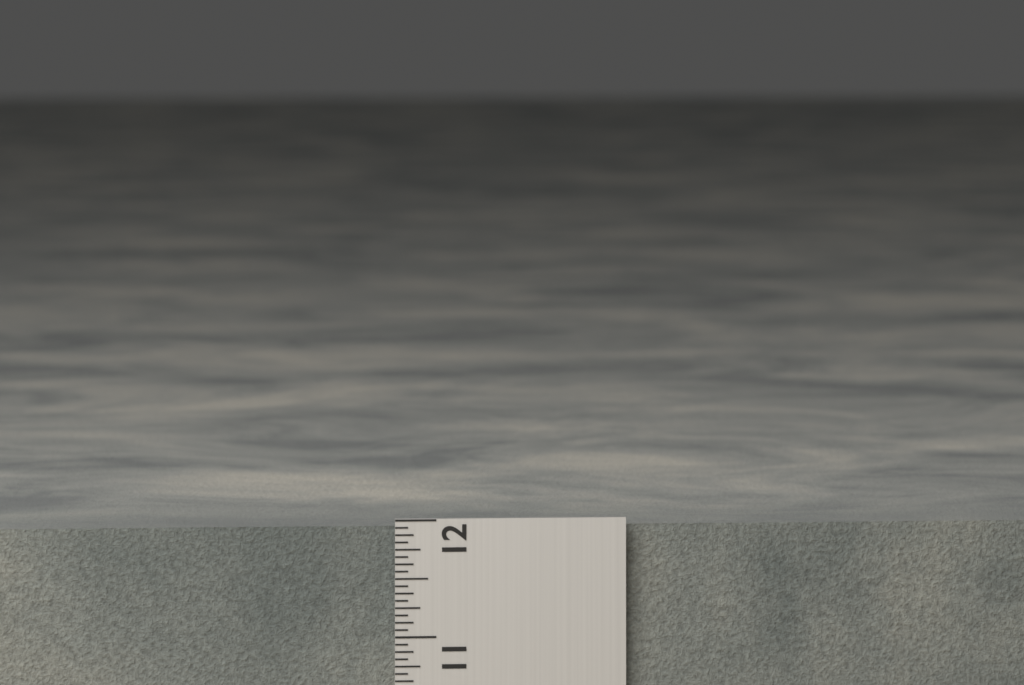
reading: 11.9375 in
